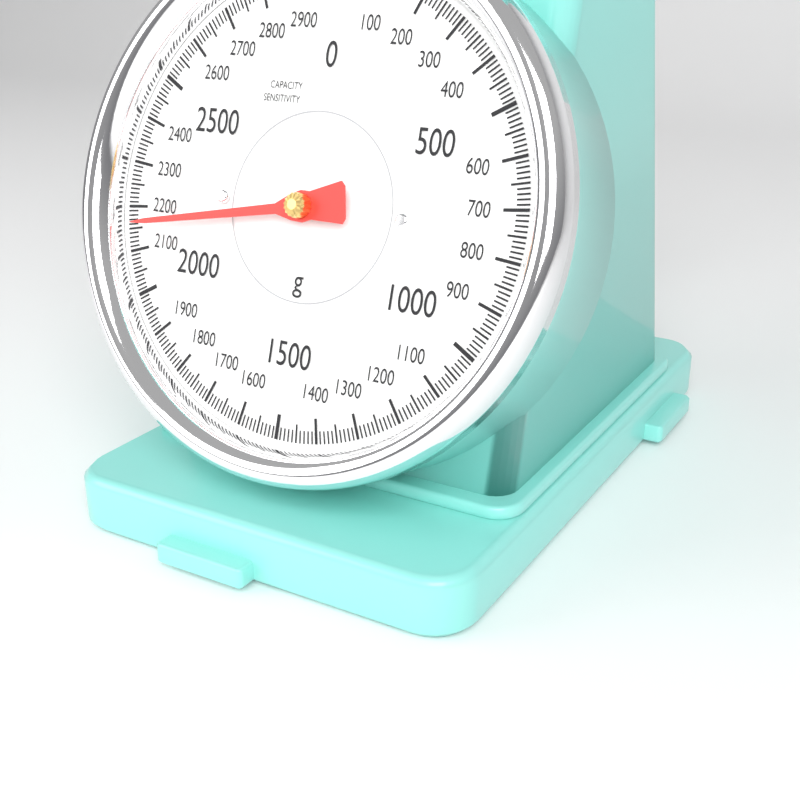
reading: 2160 g
